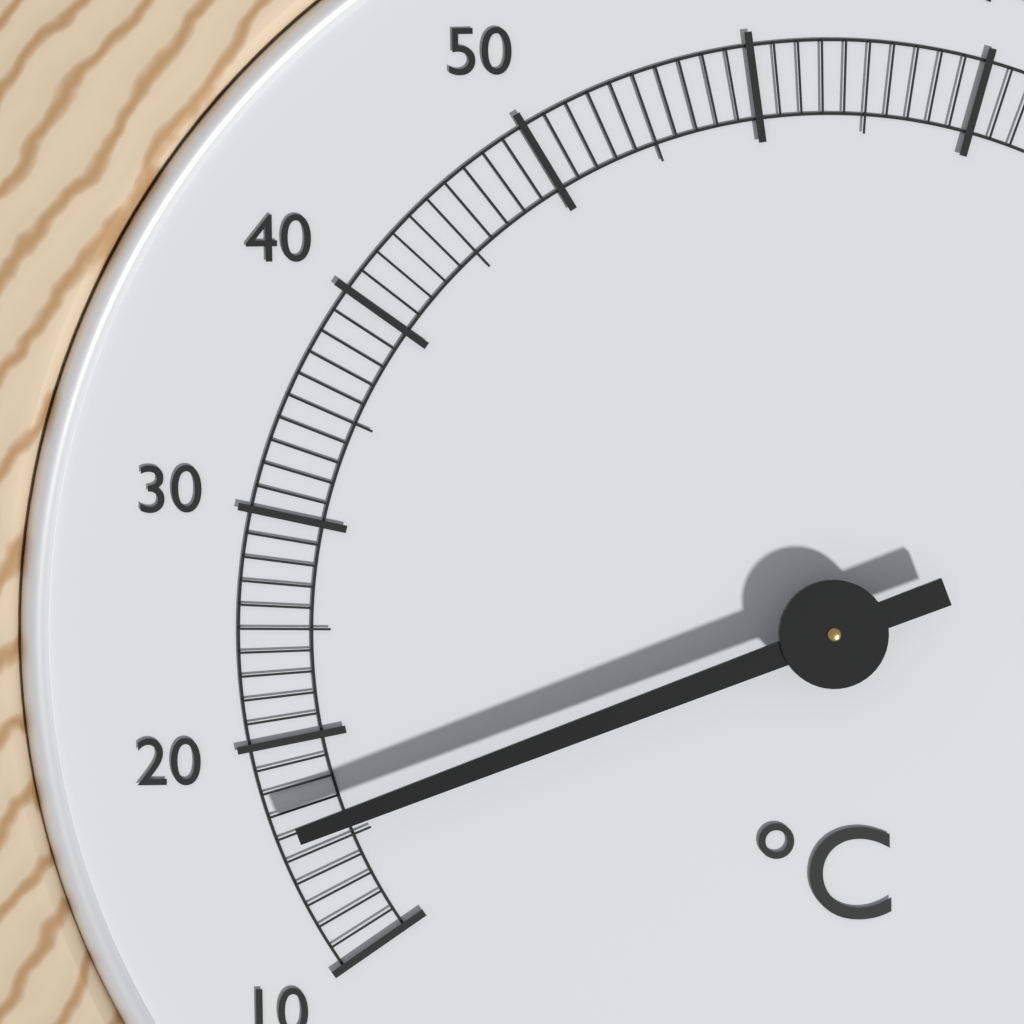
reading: 16 °C
